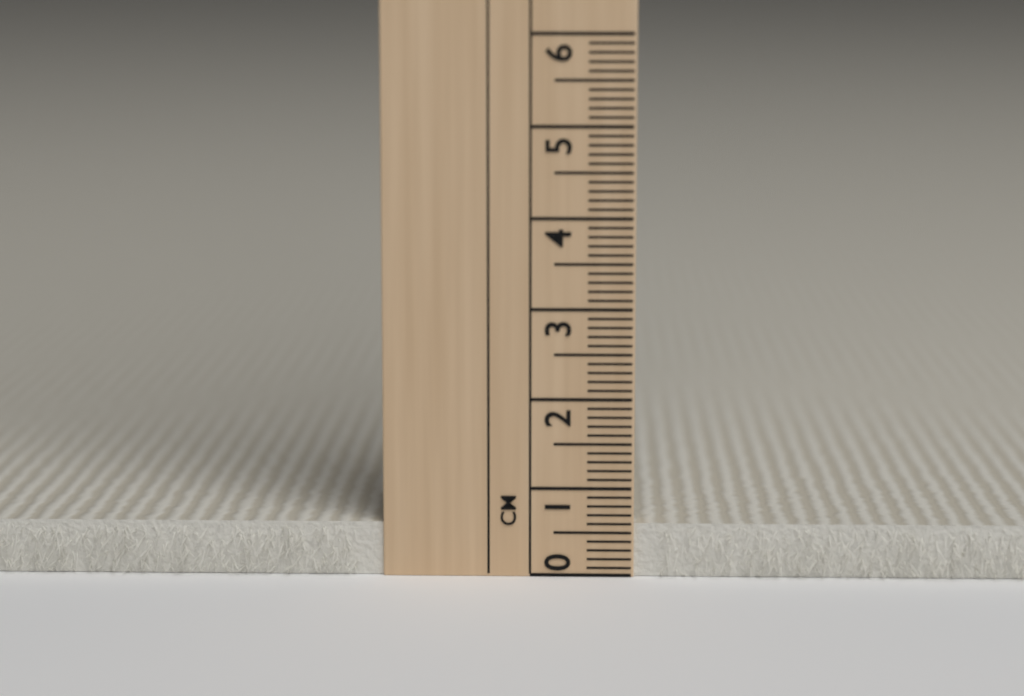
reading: 0.6 cm
